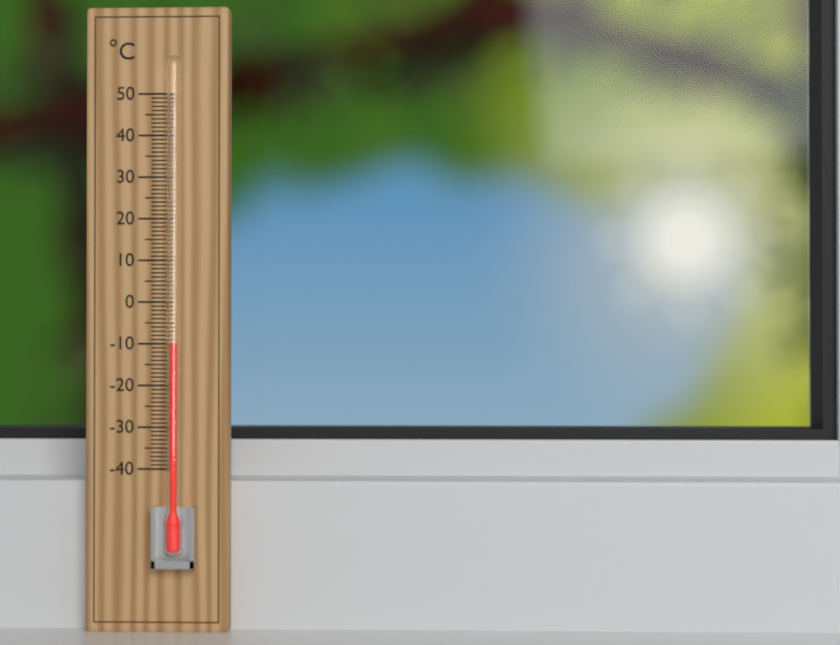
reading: -10 °C
